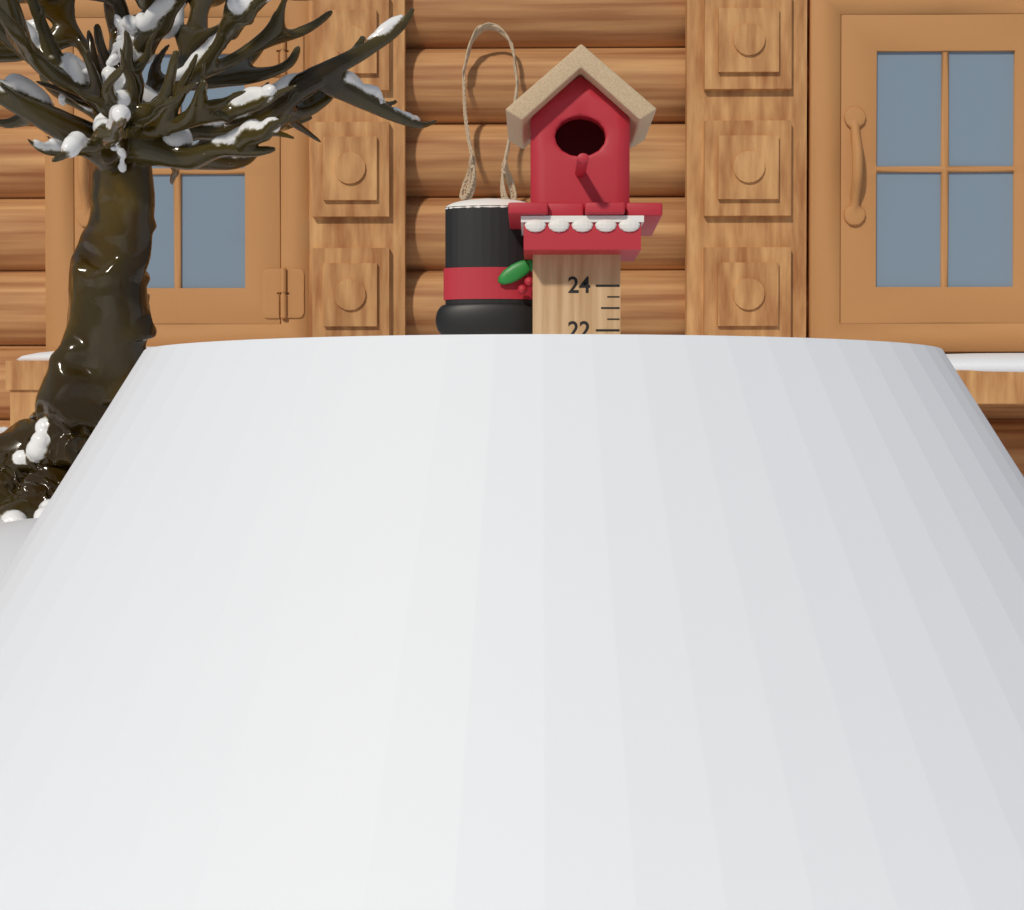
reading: 21.0 (no unit)
